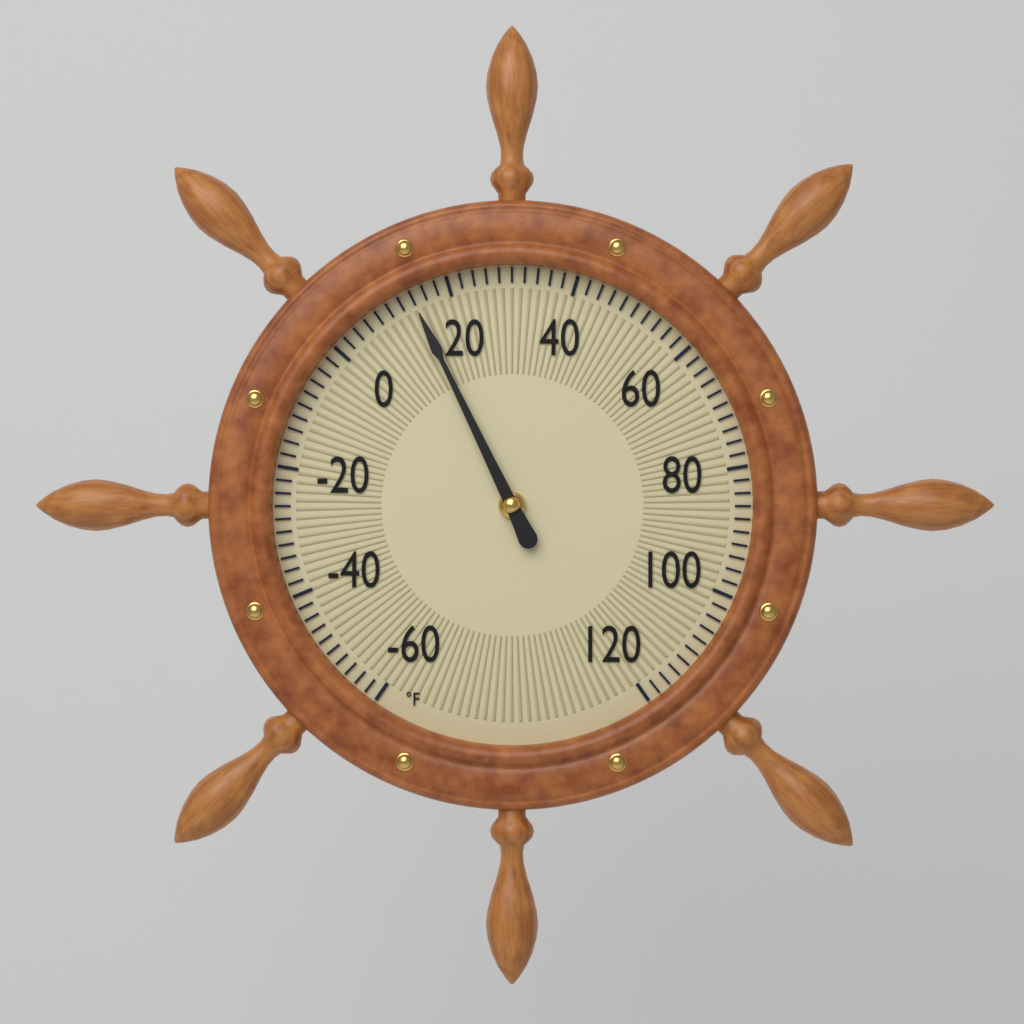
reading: 14 °F
